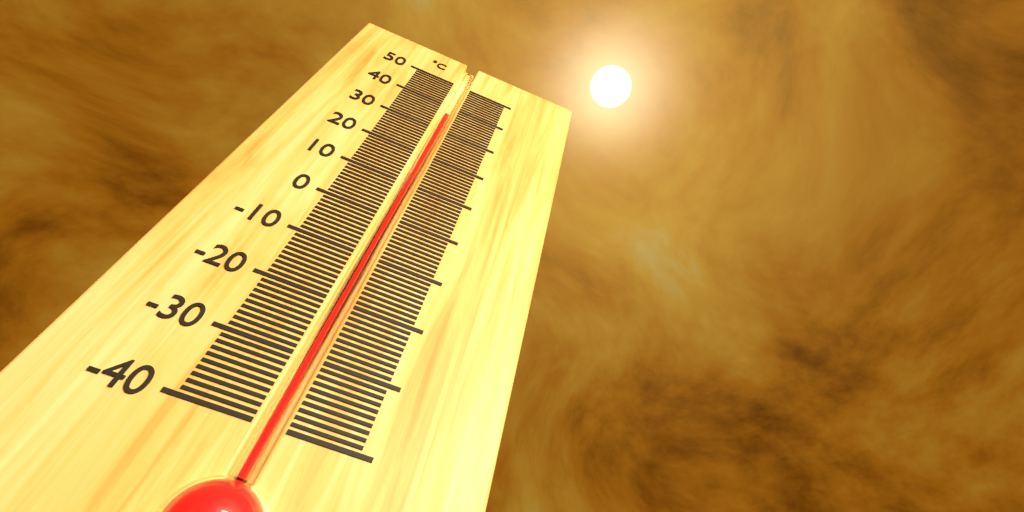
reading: 37 °C
